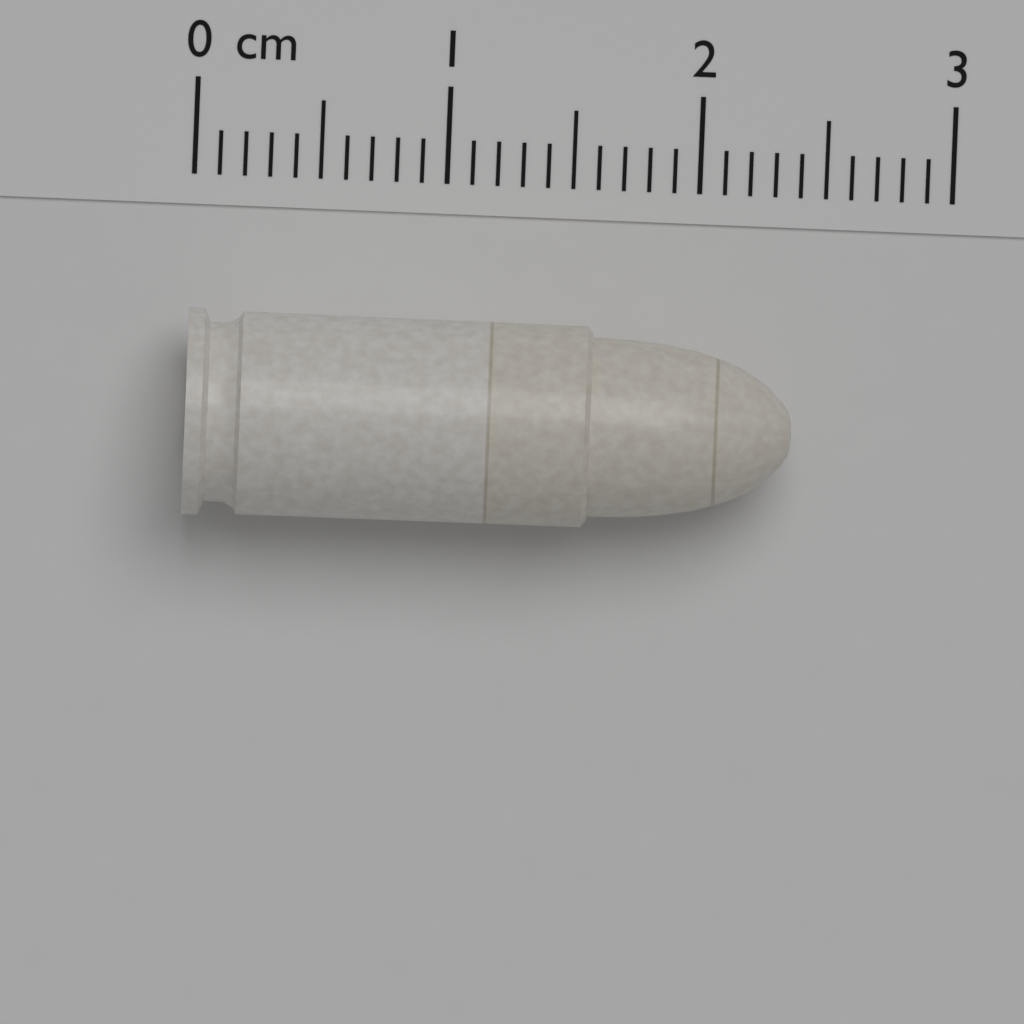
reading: 2.4 cm
